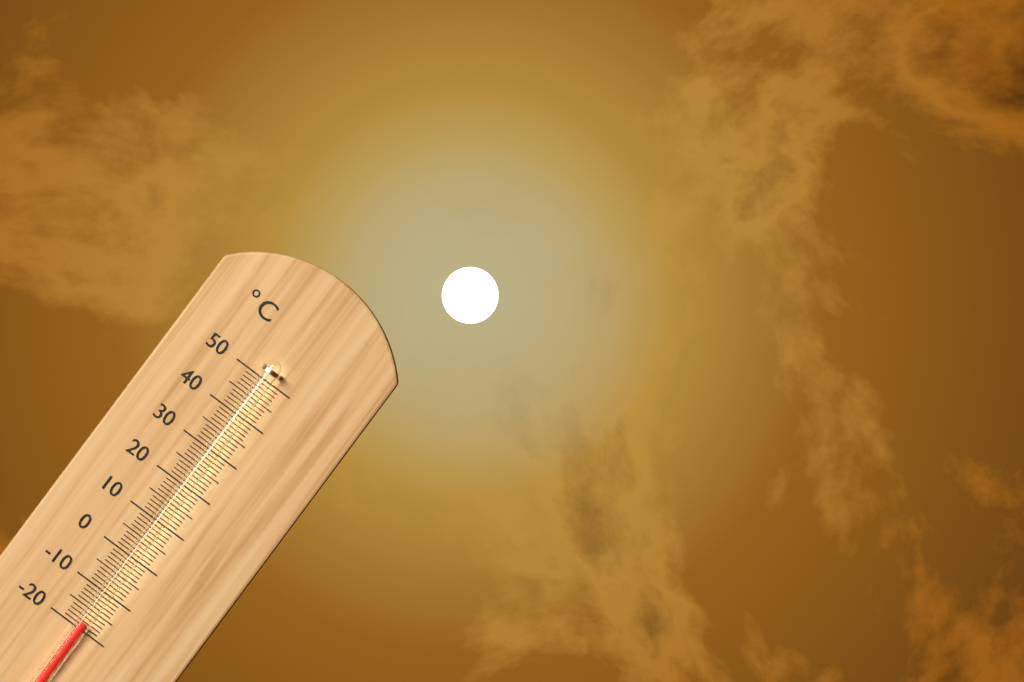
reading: -18 °C
